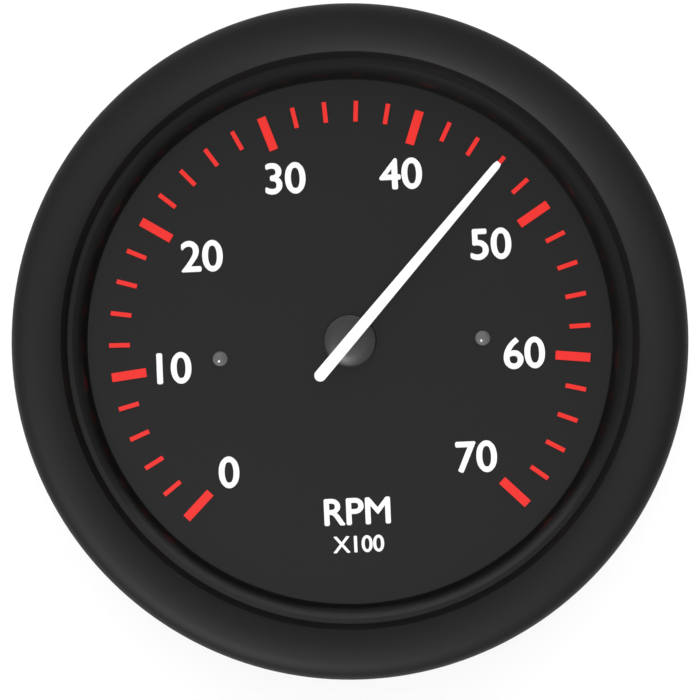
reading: 46 RPM x100
